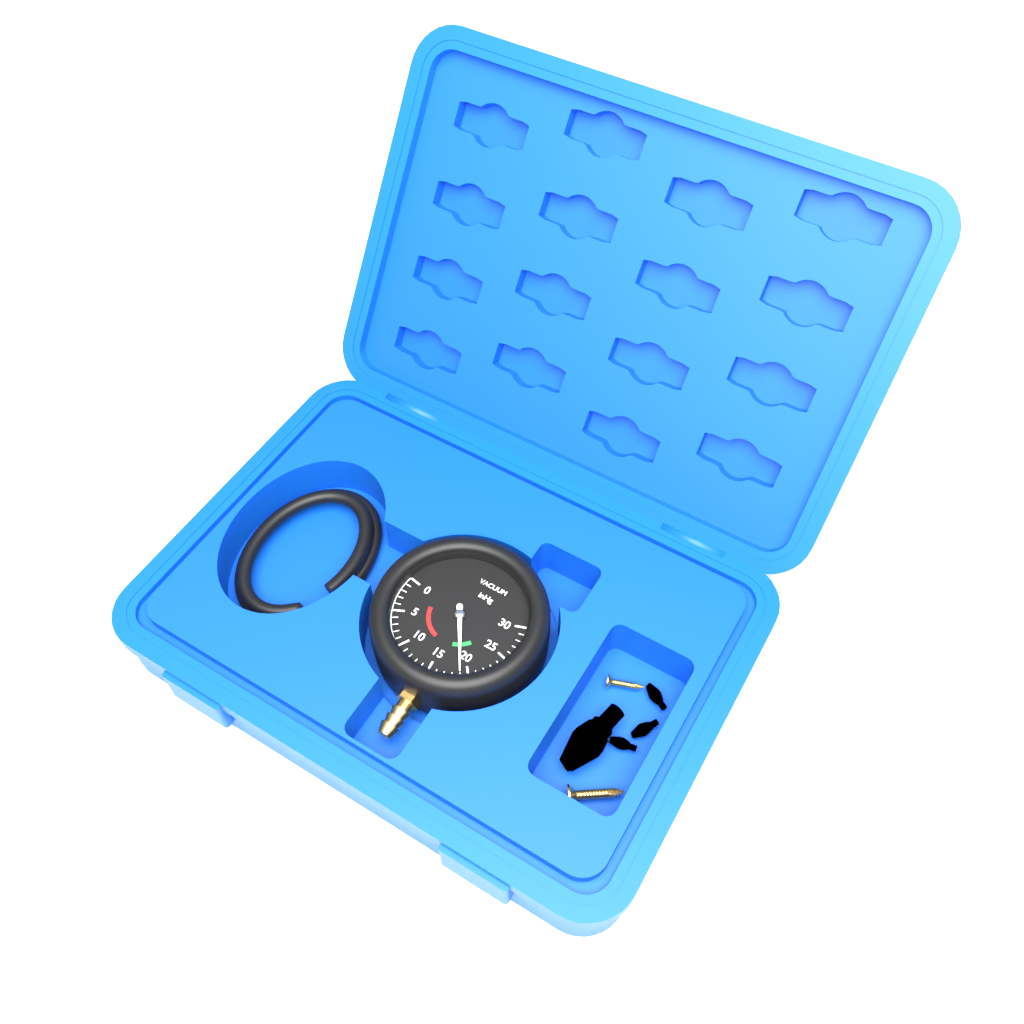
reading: 19 inHg
